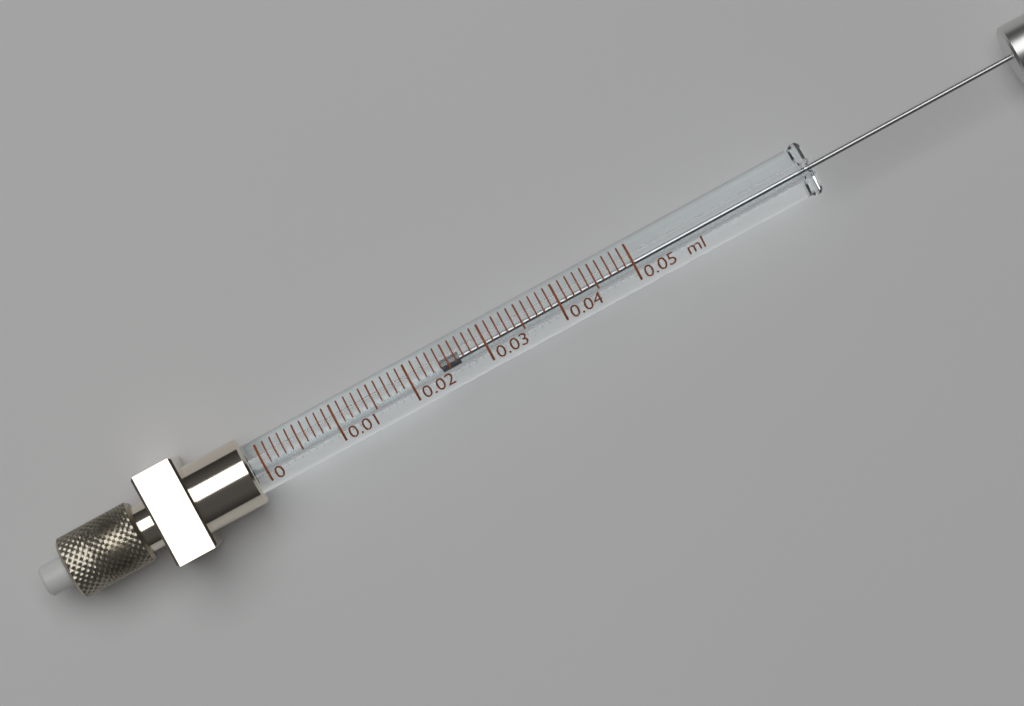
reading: 0.024 ml
